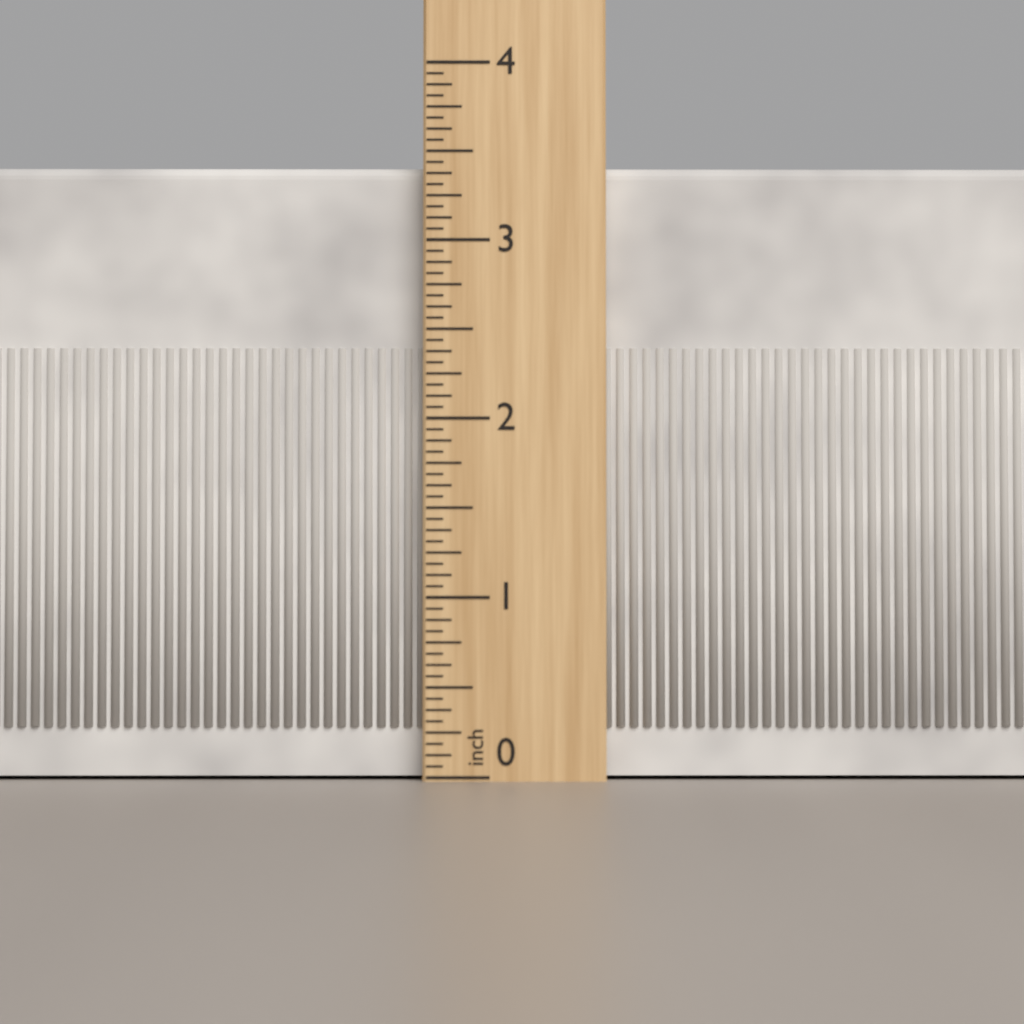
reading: 3.4375 inch
